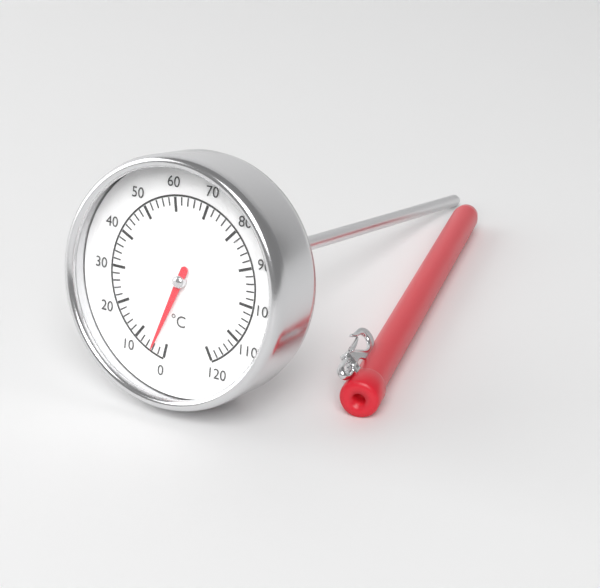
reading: 4 °C
